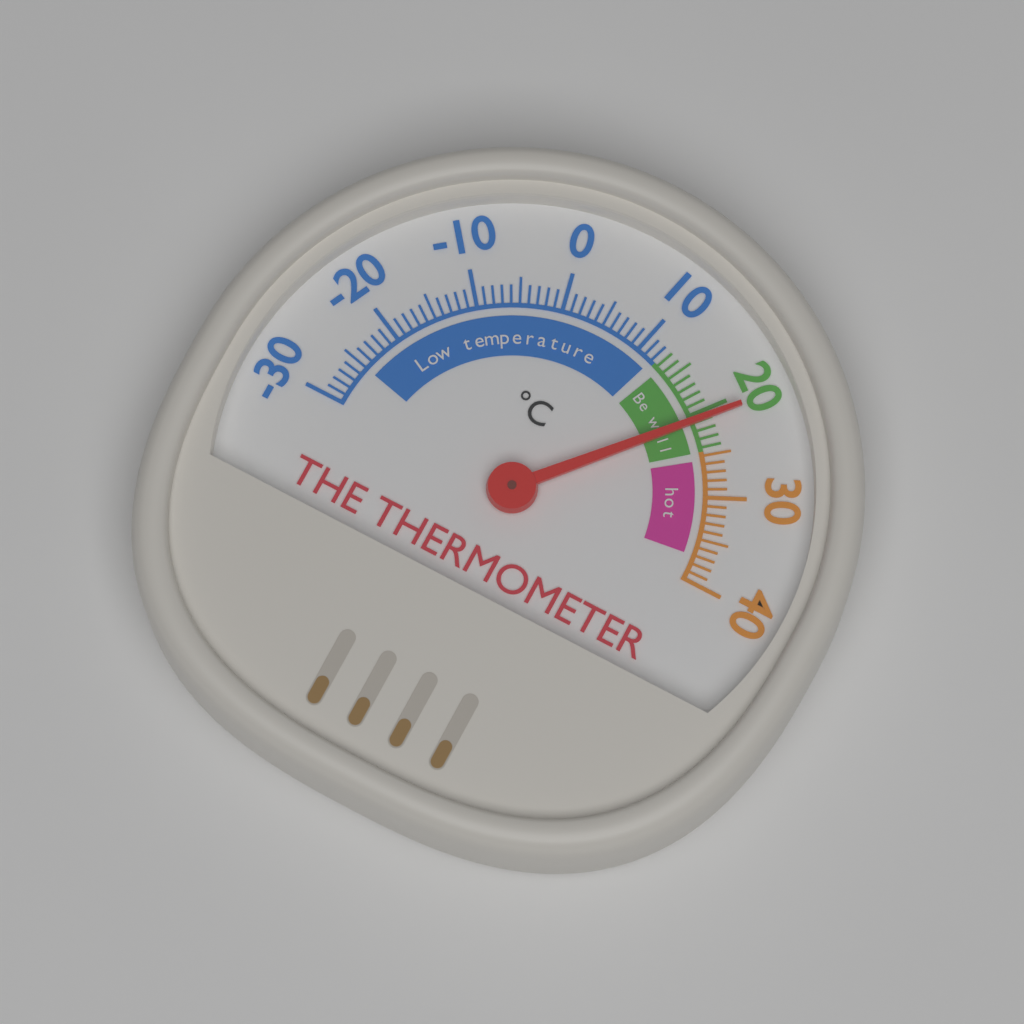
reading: 21 °C
